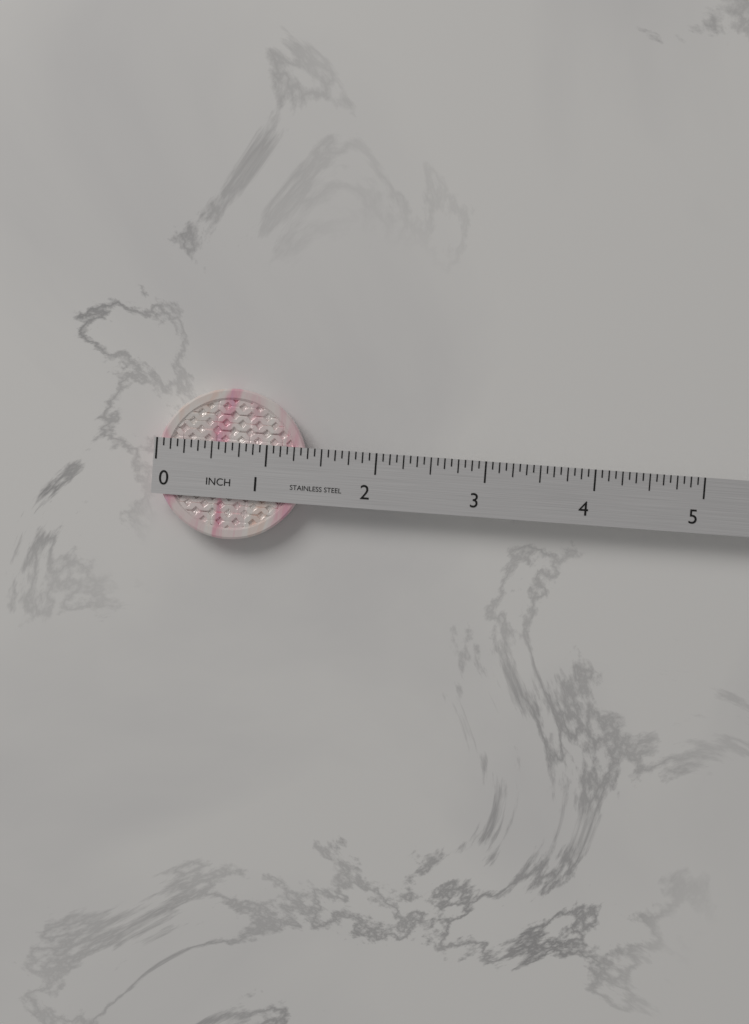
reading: 1.3750 in
